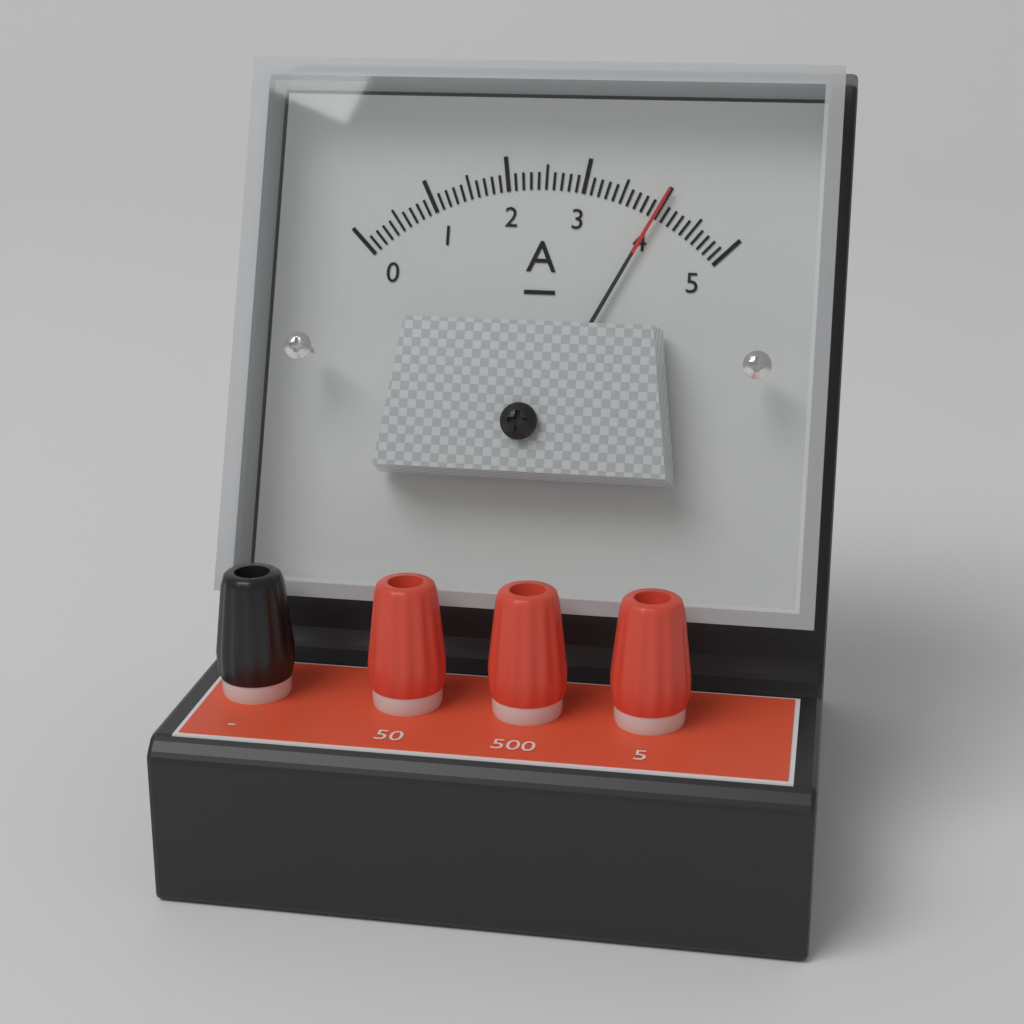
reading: 4.0 A
